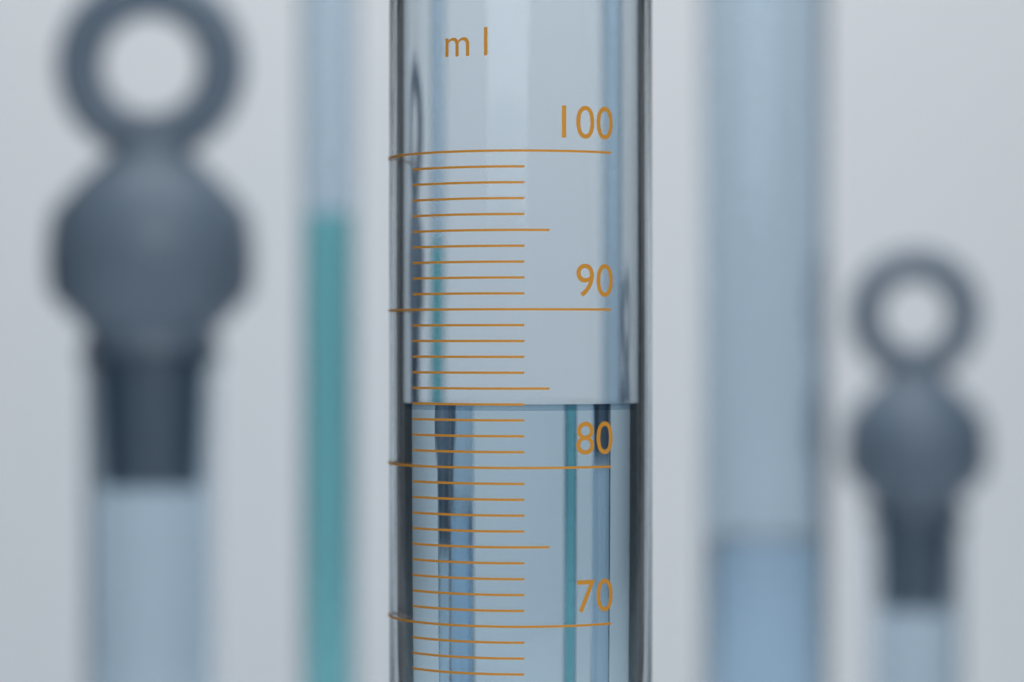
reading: 84 ml
